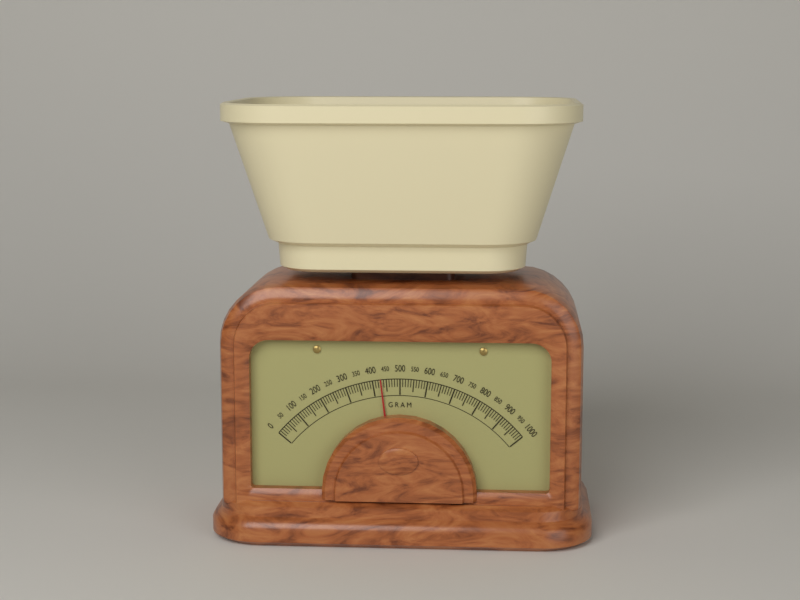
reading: 430 g
